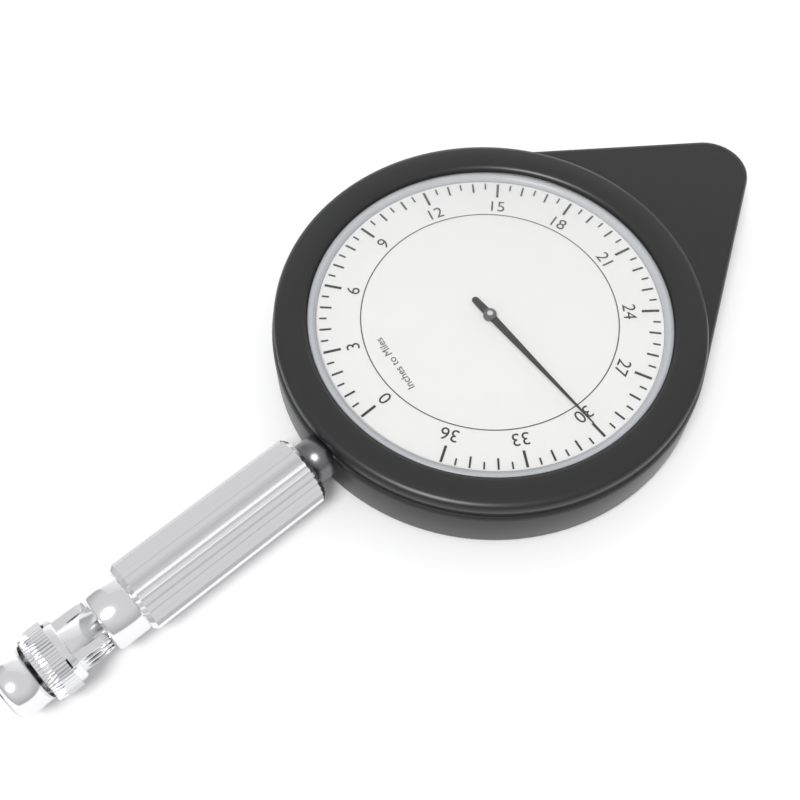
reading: 30.0 miles
